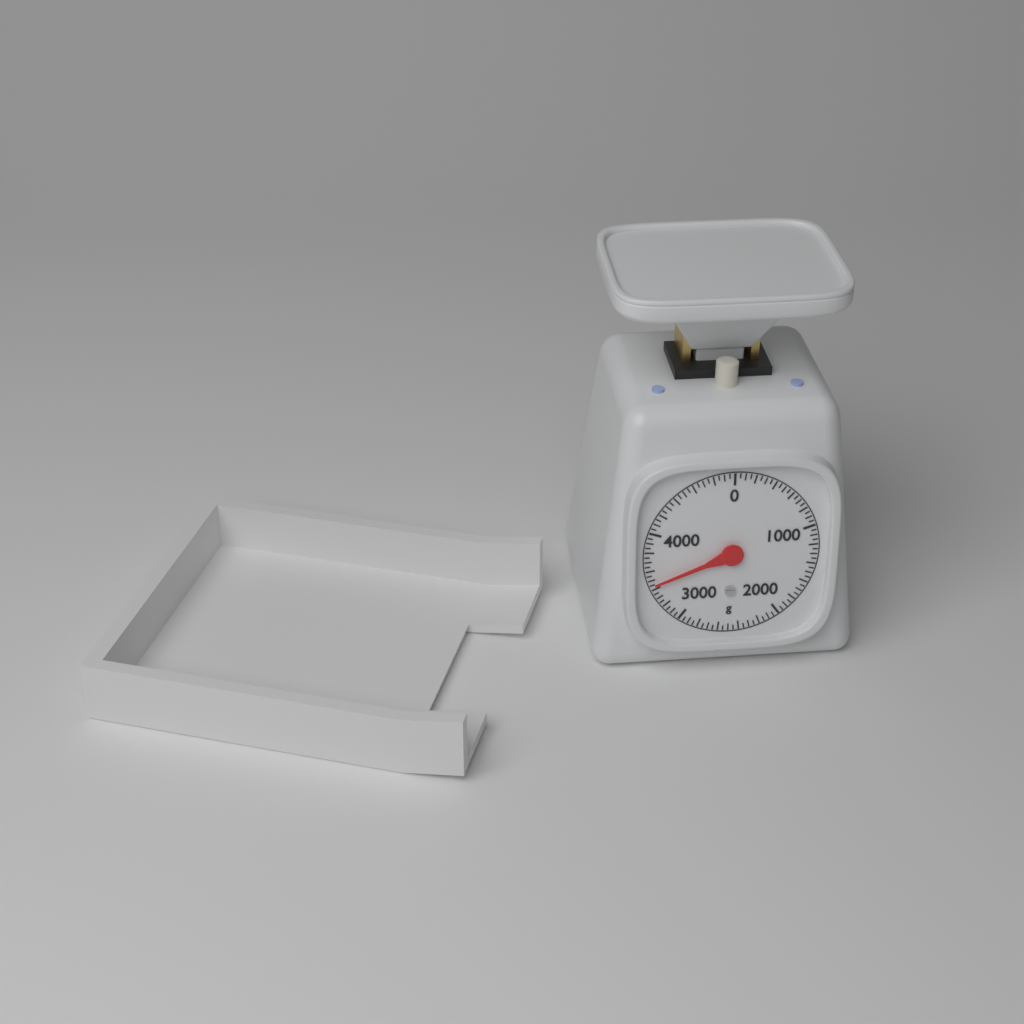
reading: 3450 g
